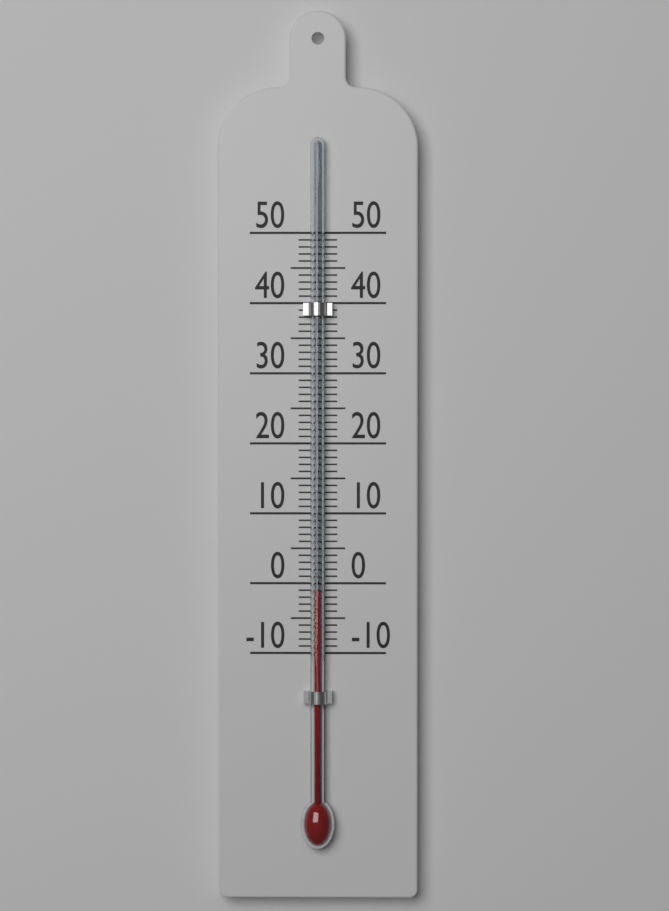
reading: -1 (no unit)
